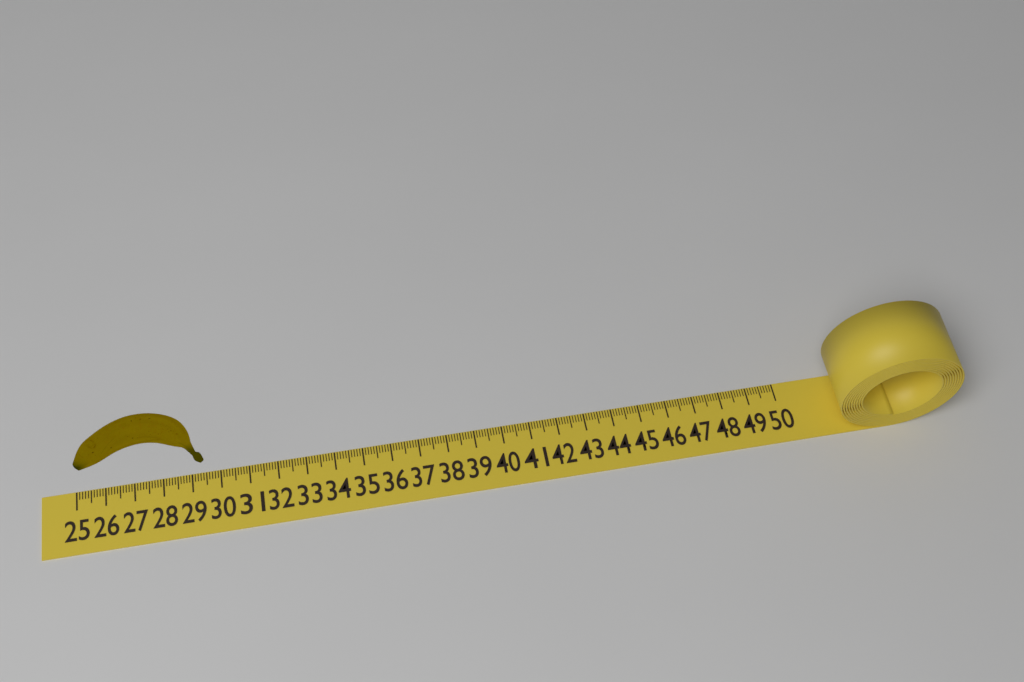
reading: 29.5 (no unit)
